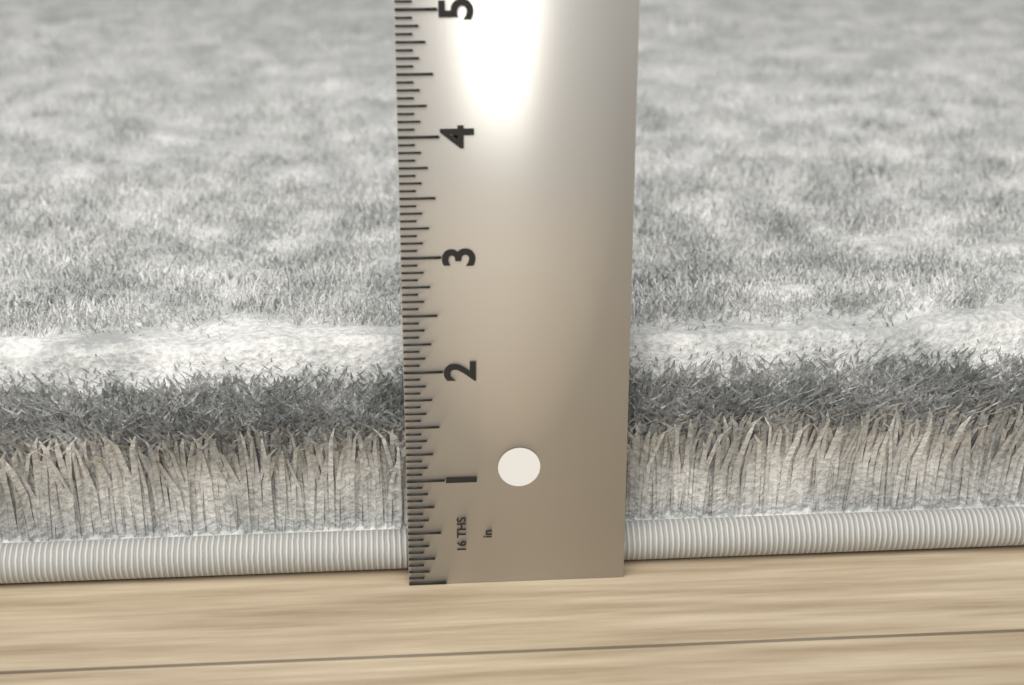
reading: 2.0625 in
